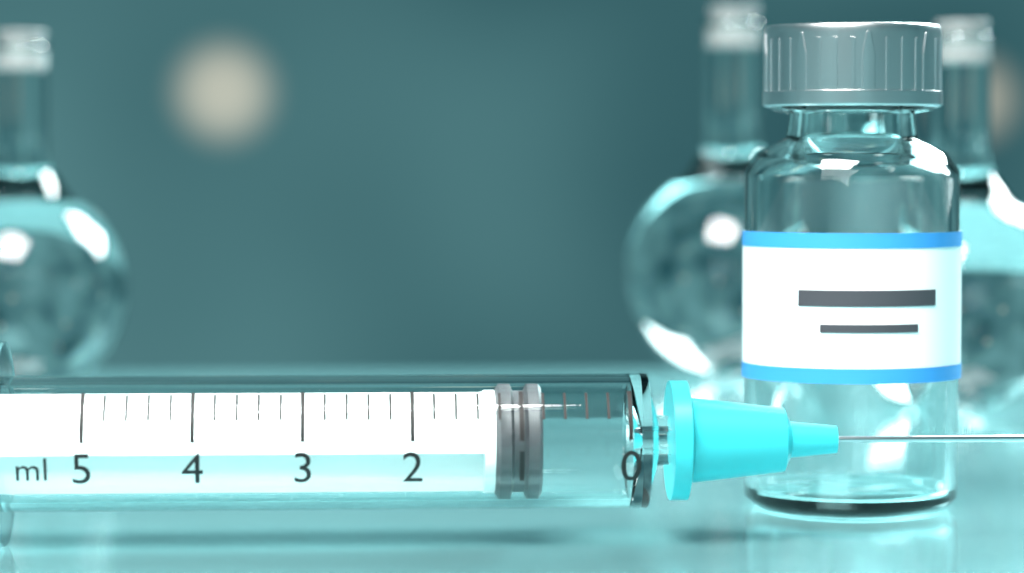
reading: 0.8 ml
